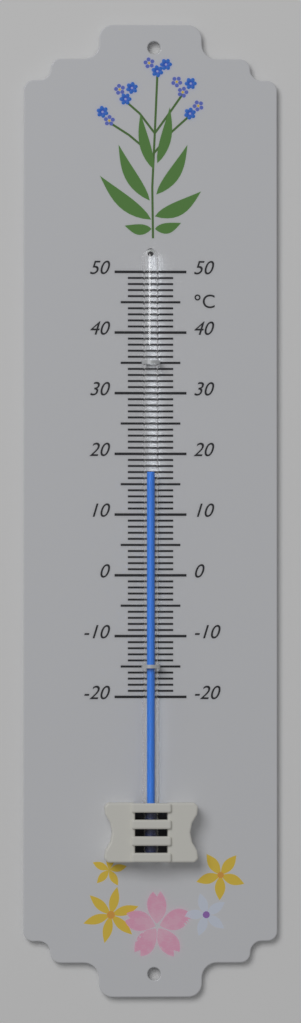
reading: 17 °C
